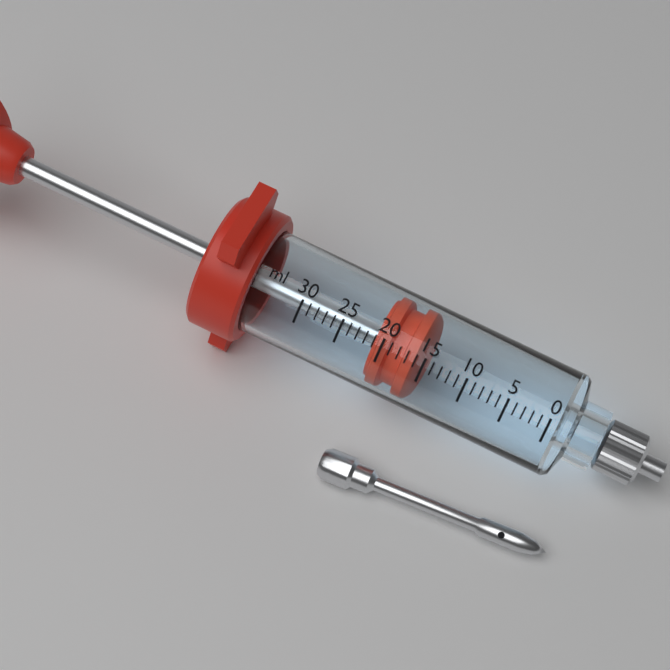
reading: 16 ml
